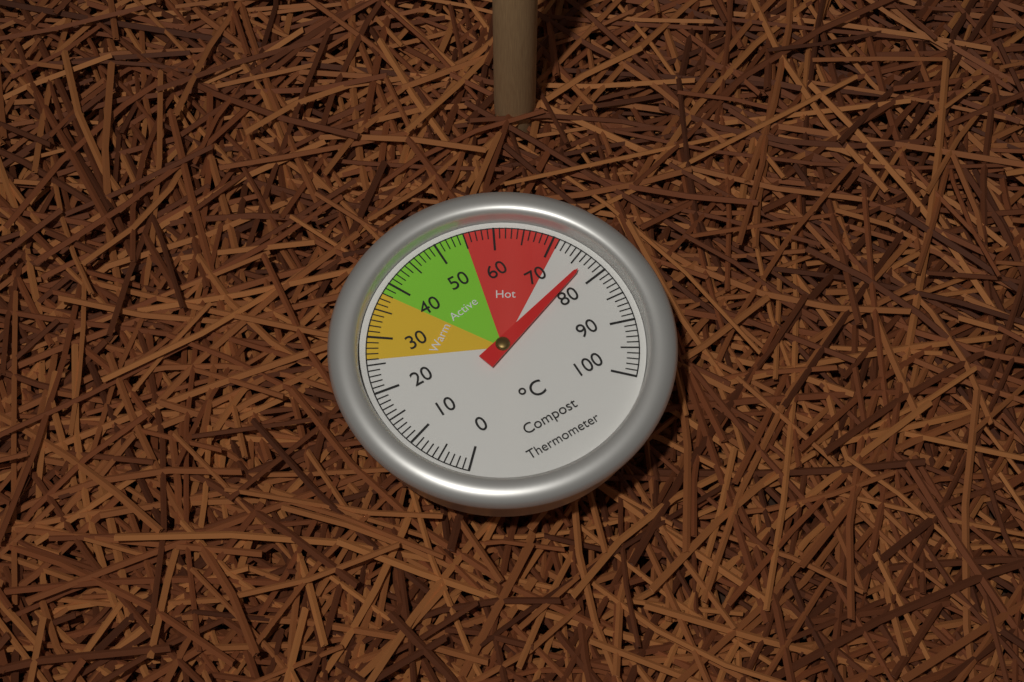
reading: 77 °C
